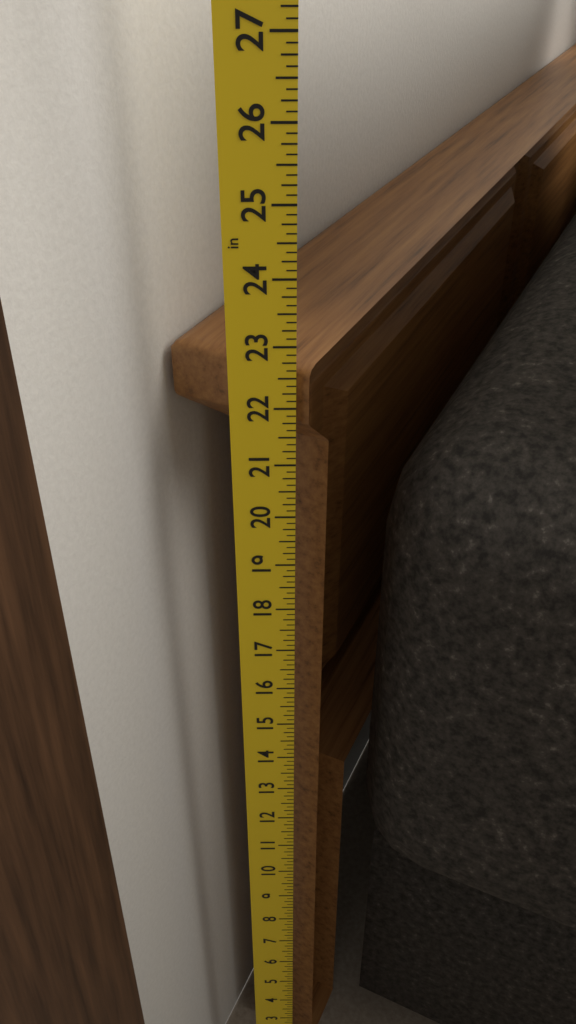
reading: 22.625 in
